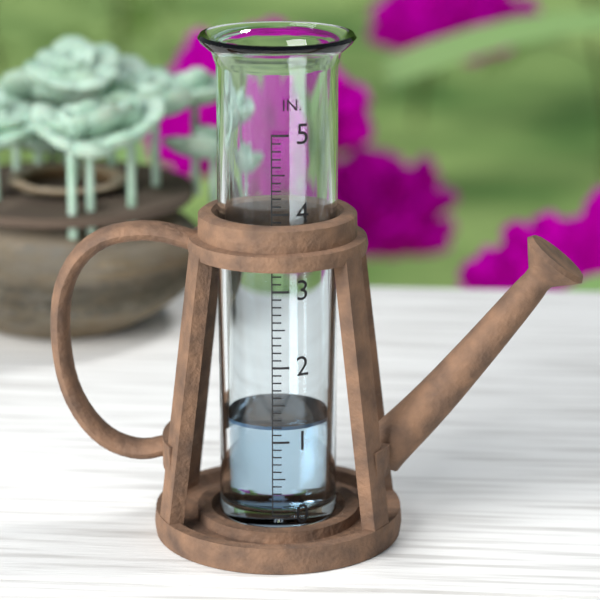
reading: 1.2 in
